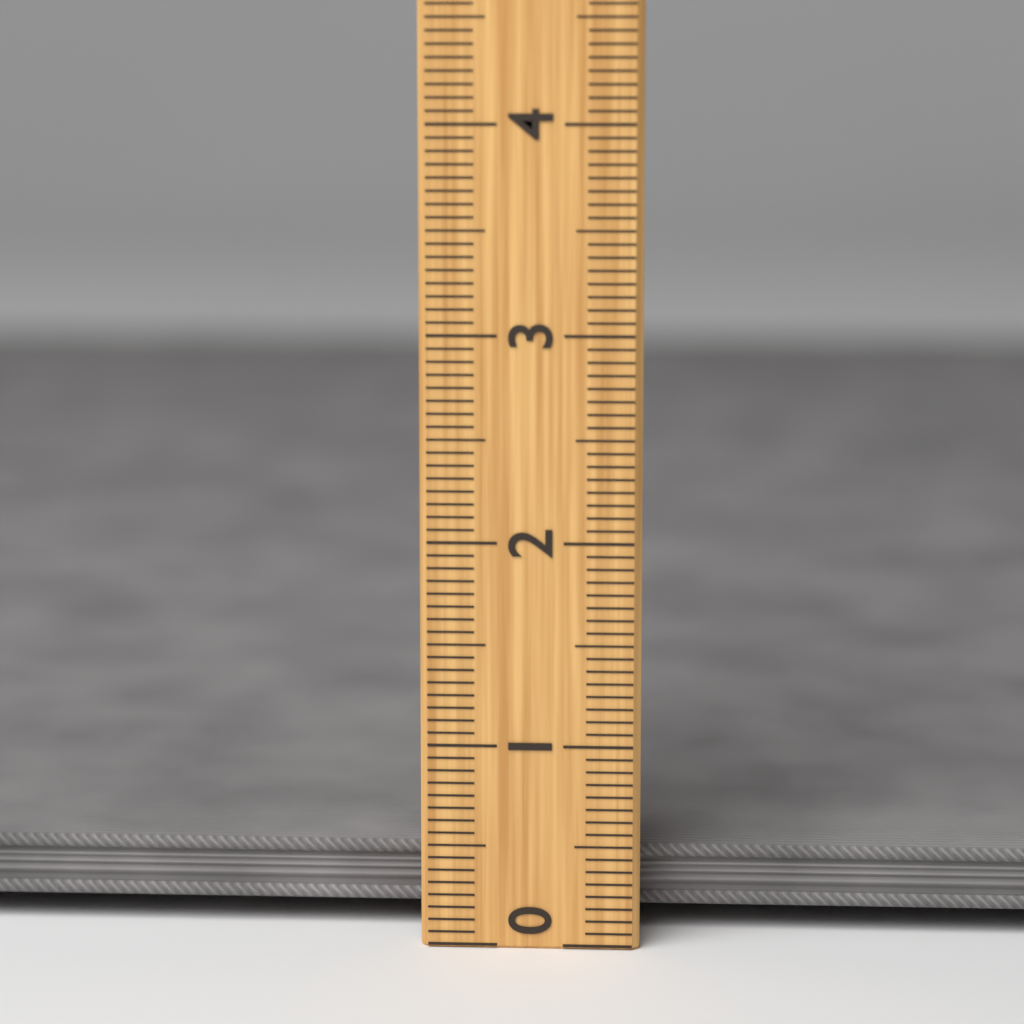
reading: 0.6875 (no unit)
